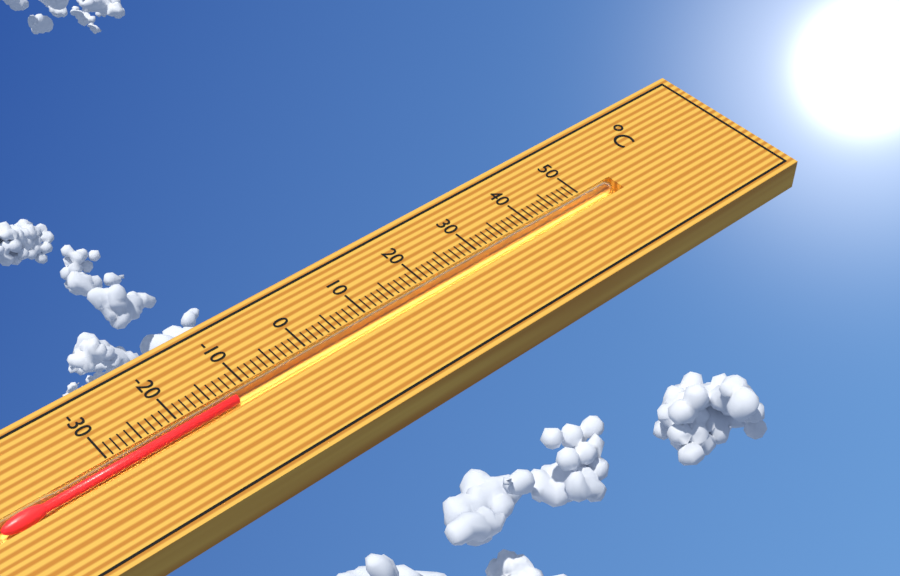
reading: -12 °C
